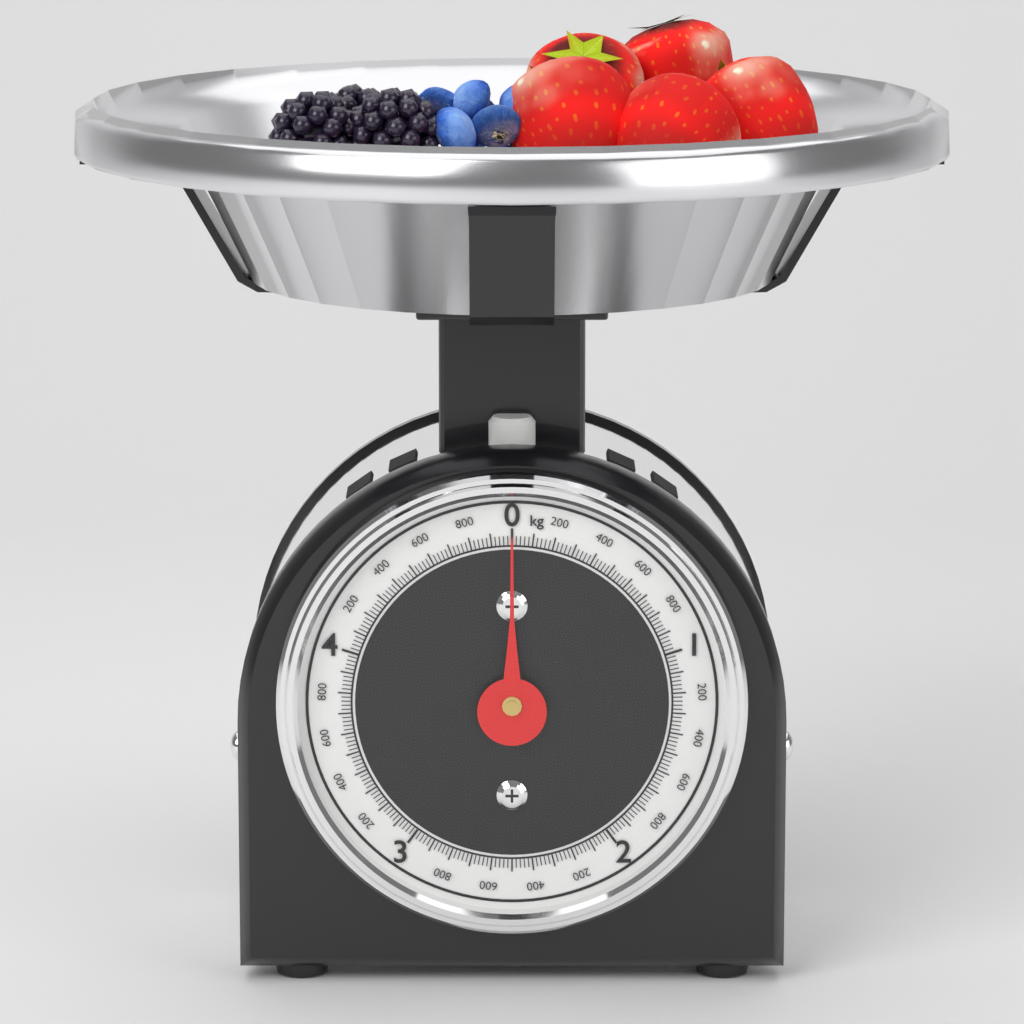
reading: 0.00 kg
